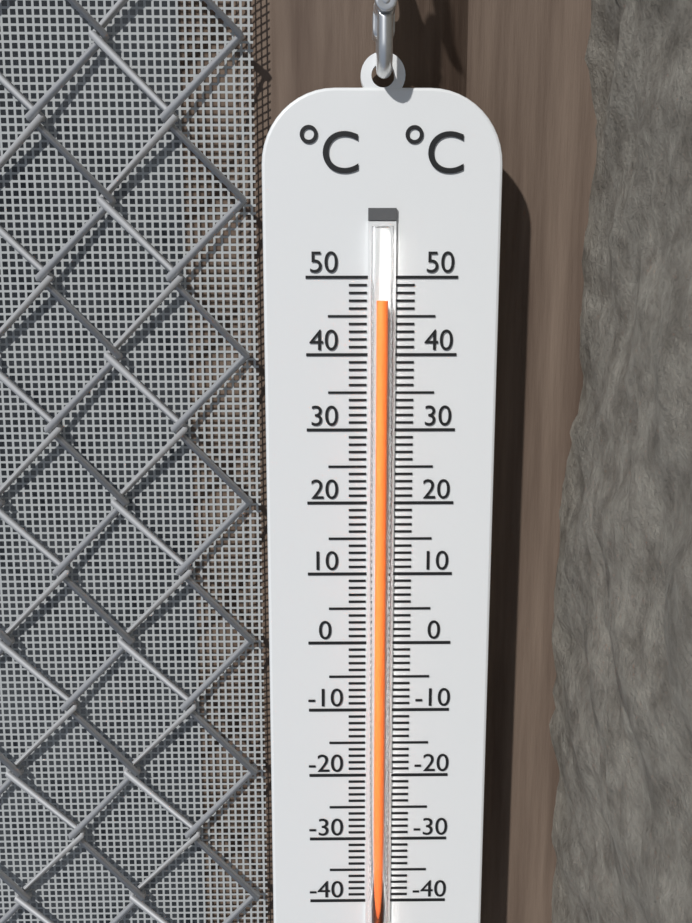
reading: 47 °C
